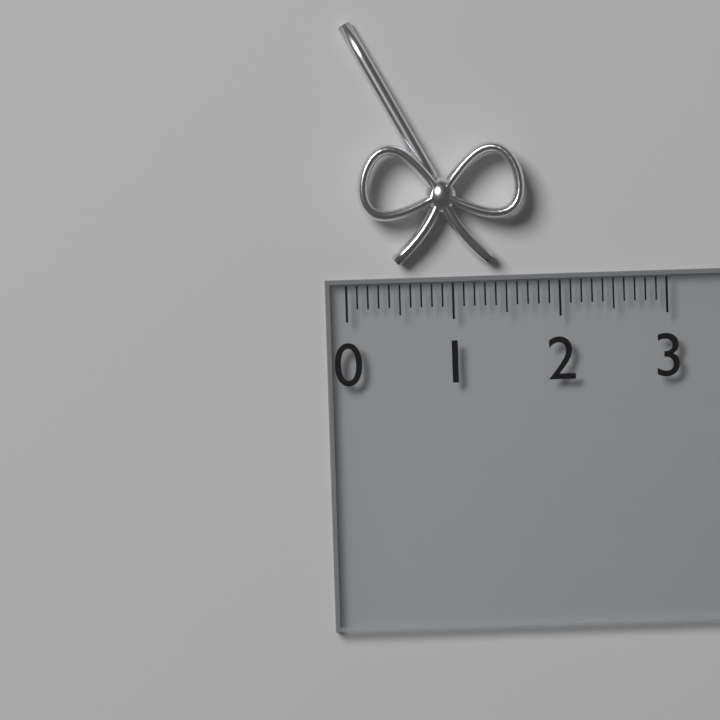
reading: 1.7 (no unit)
